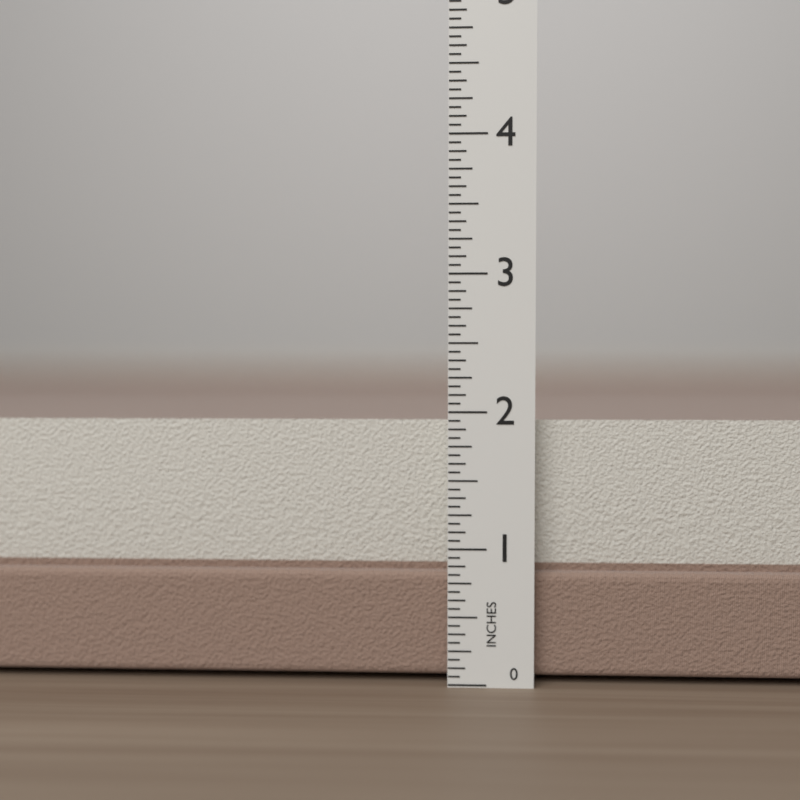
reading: 1.9375 in
